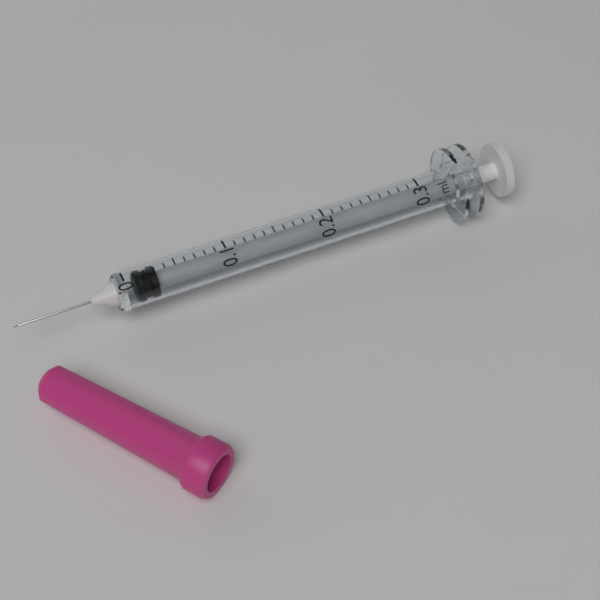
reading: 0.01 ml
